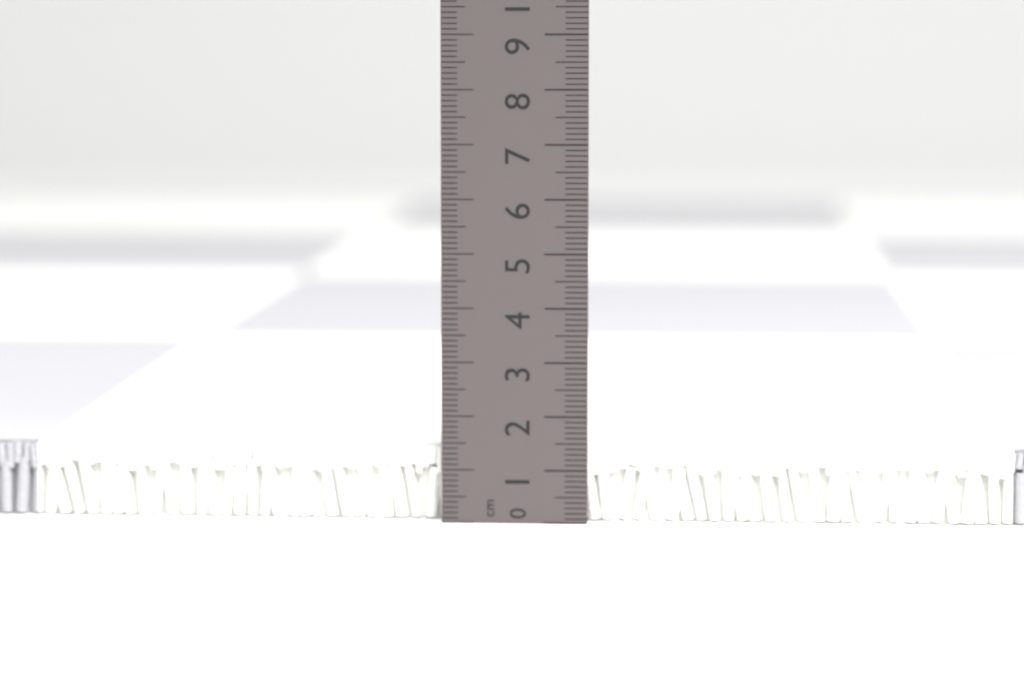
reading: 1.4 cm
